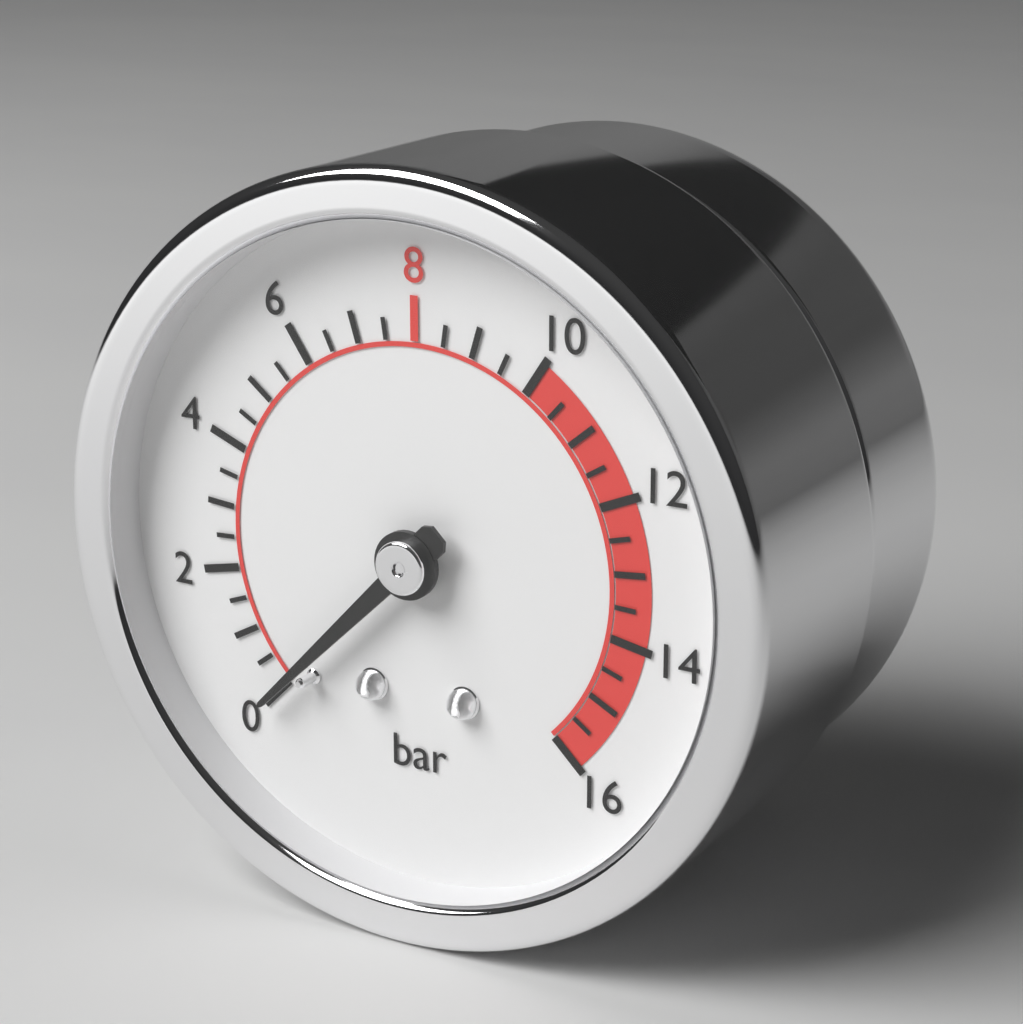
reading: 0.0 bar
